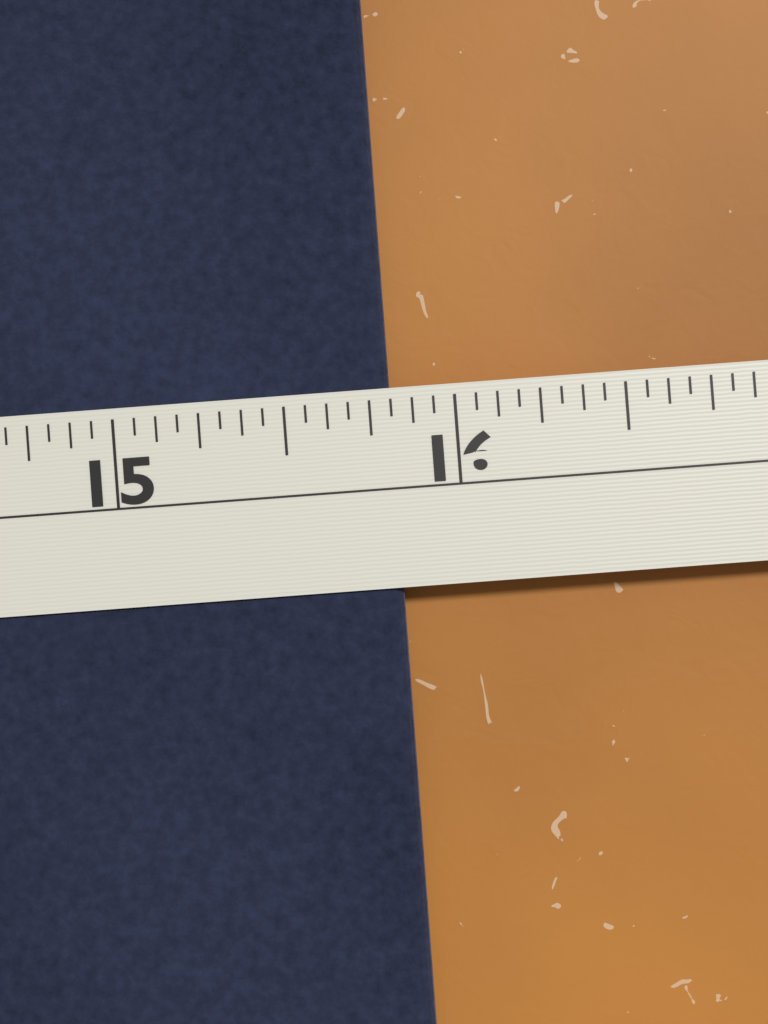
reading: 15.8125 in
